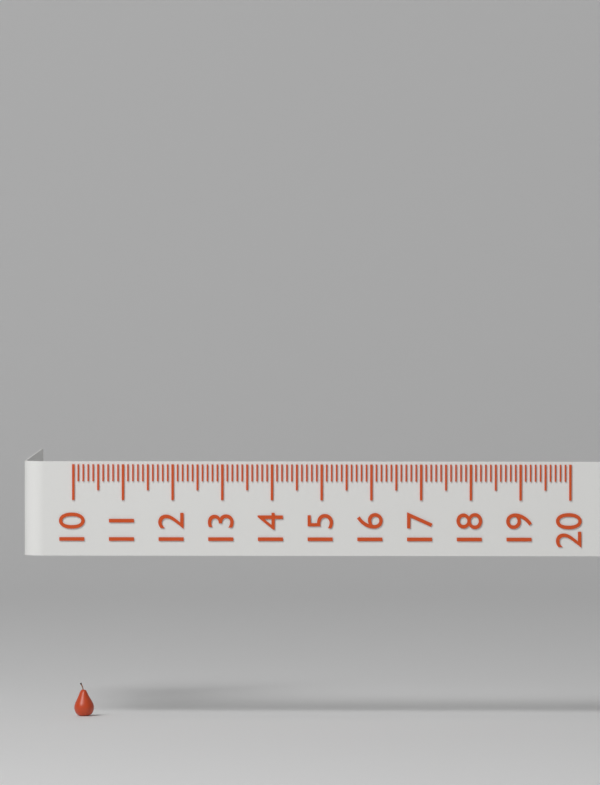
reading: 10.4 (no unit)
